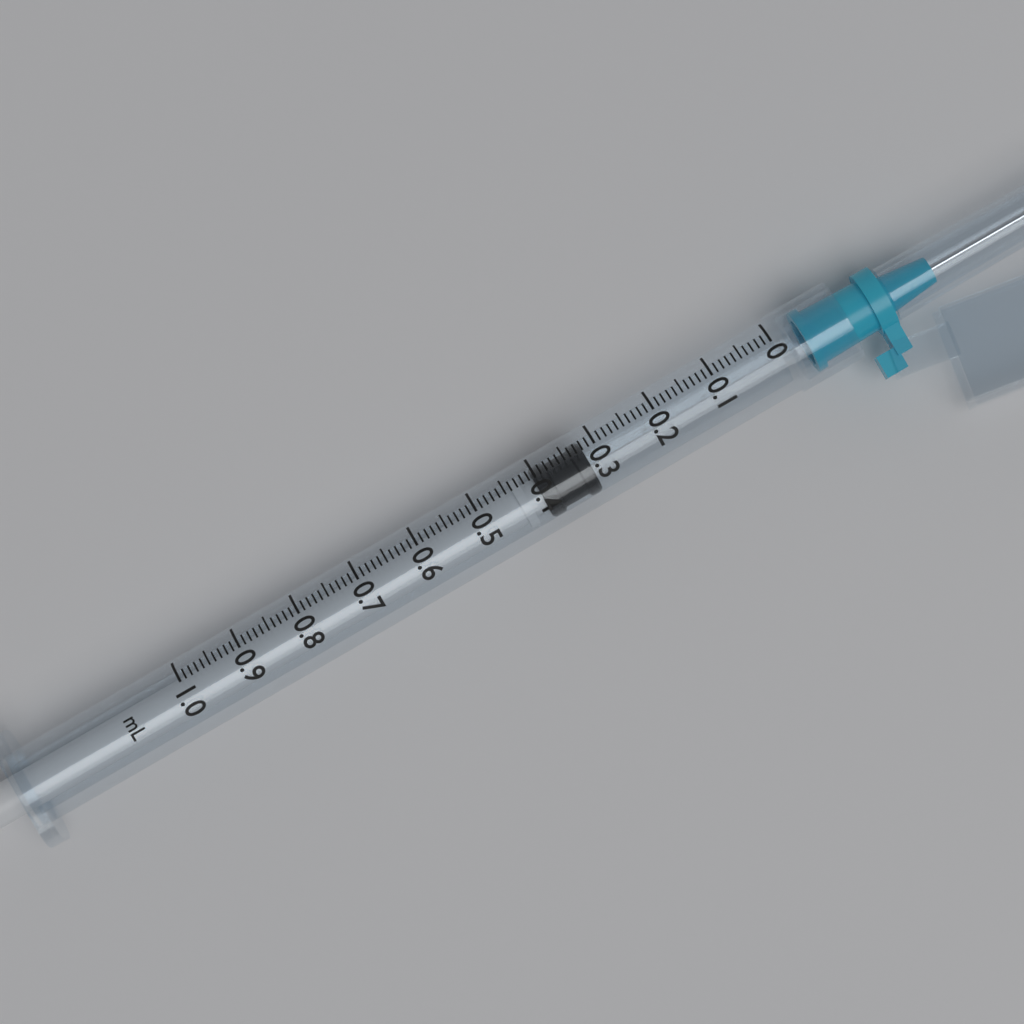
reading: 0.32 ml
